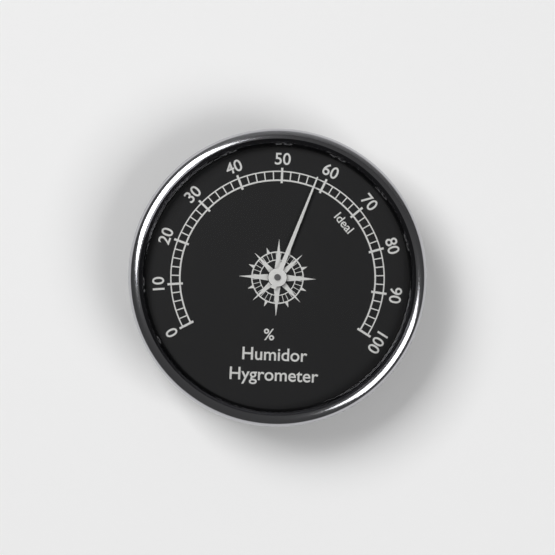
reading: 58 %
